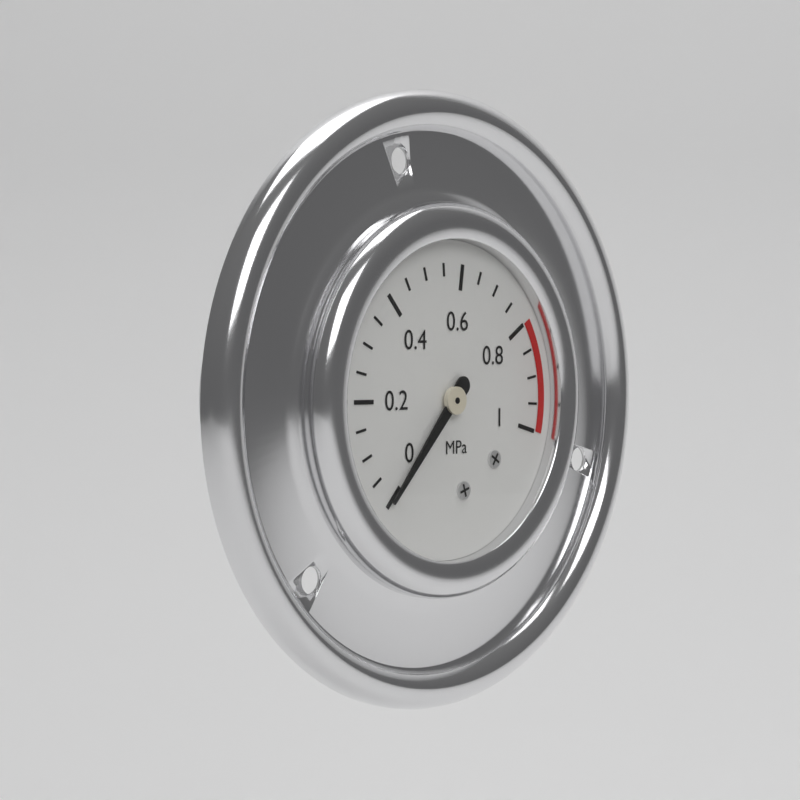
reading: 0.00 MPa
